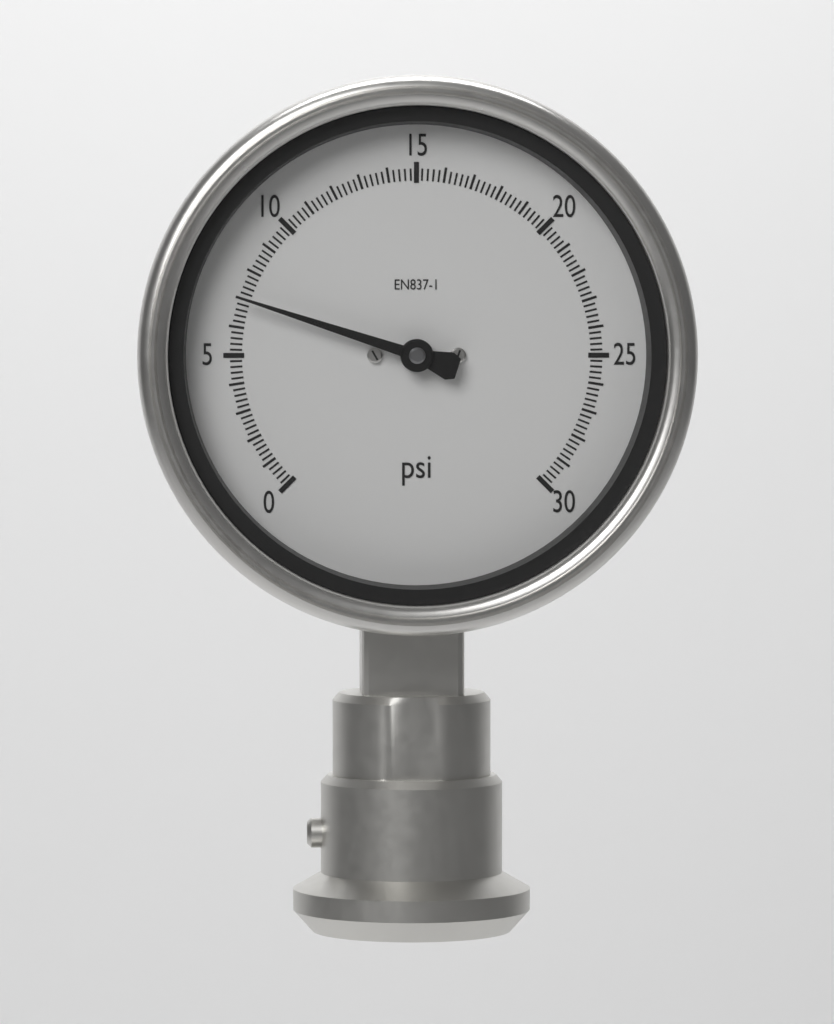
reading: 7.0 psi
